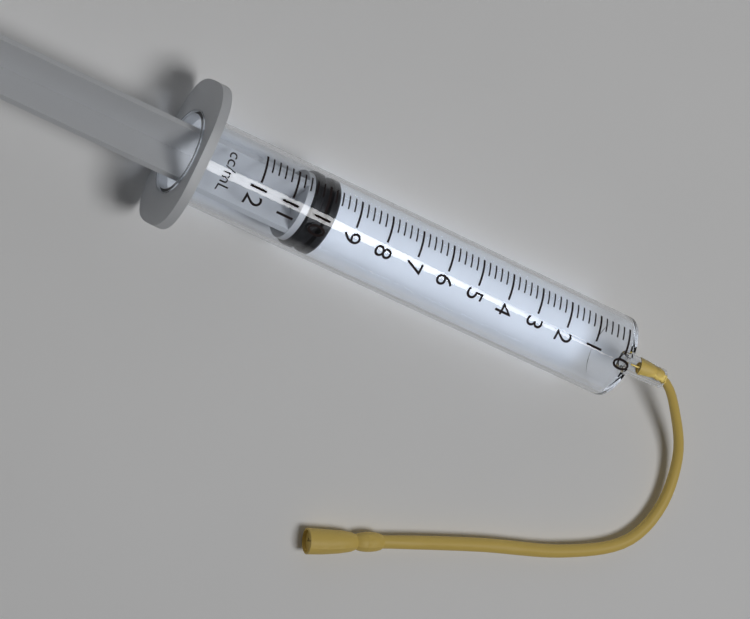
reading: 9.6 ml
